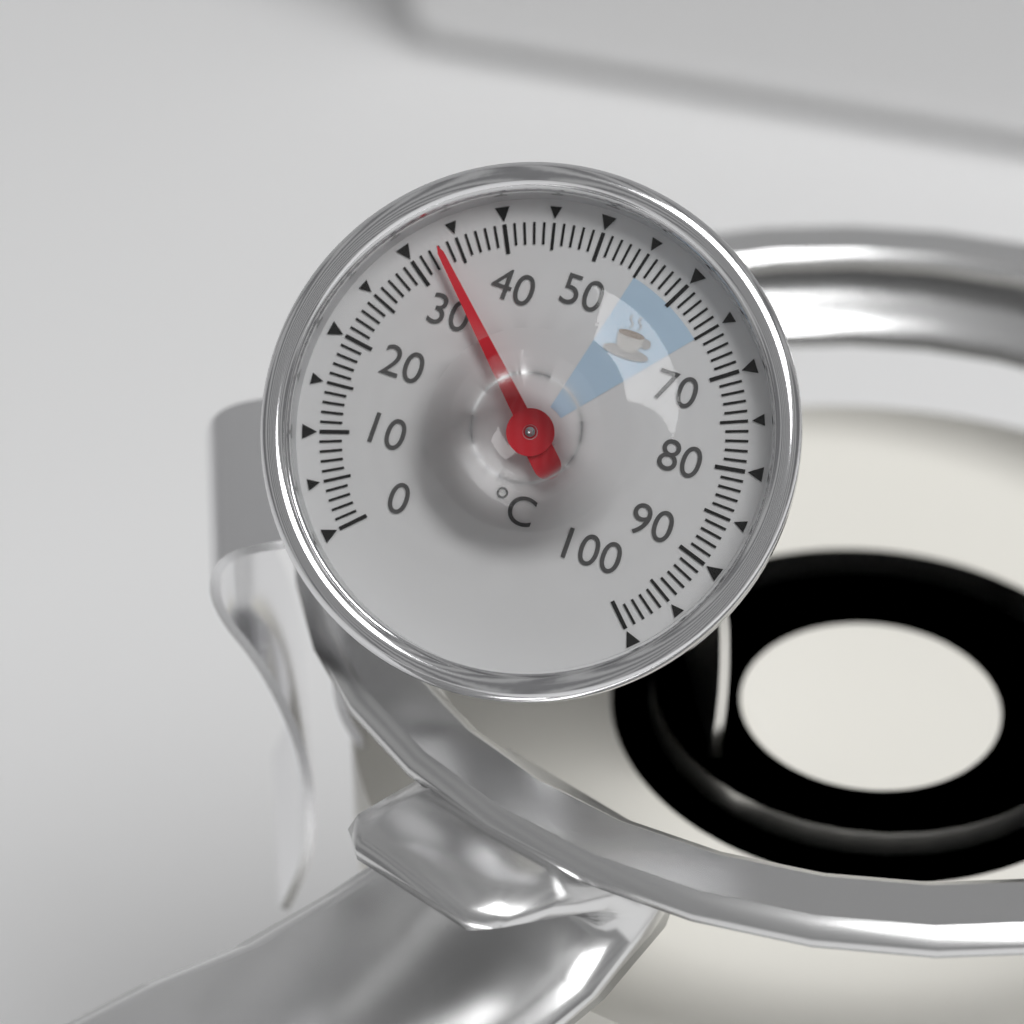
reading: 33 °C
